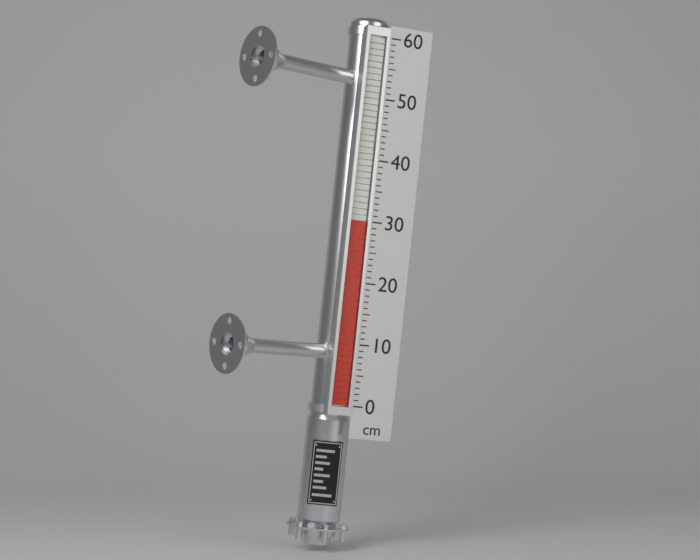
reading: 30 cm
